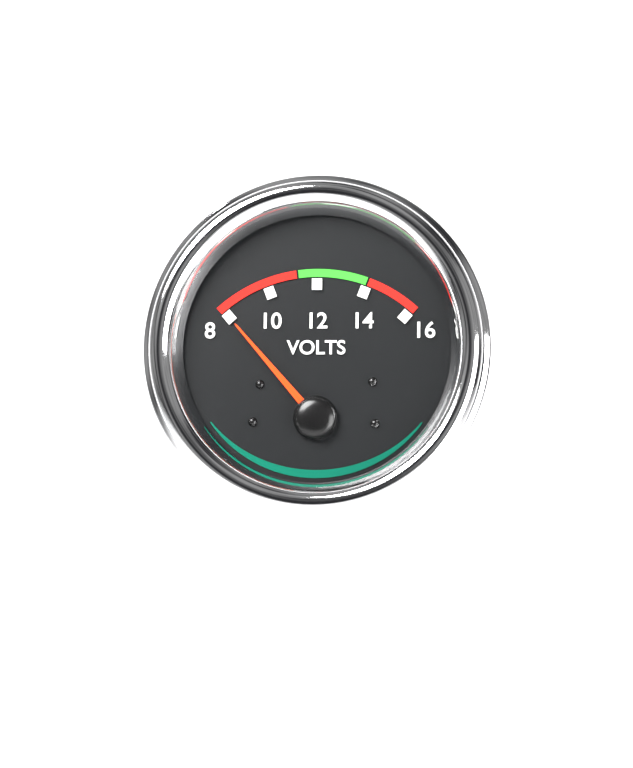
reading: 8 V
